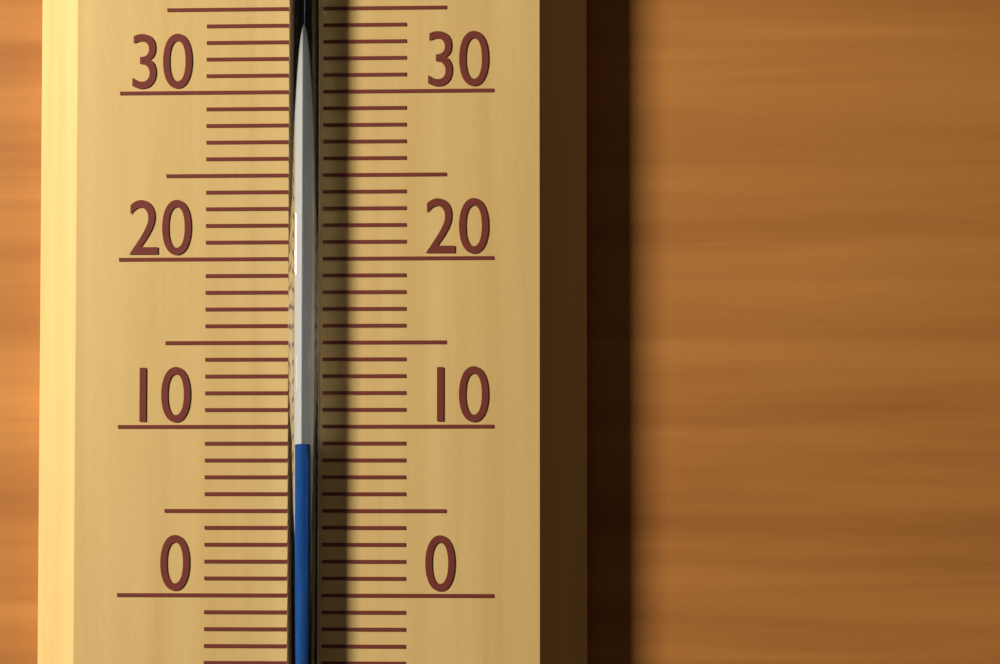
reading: 9 °C
